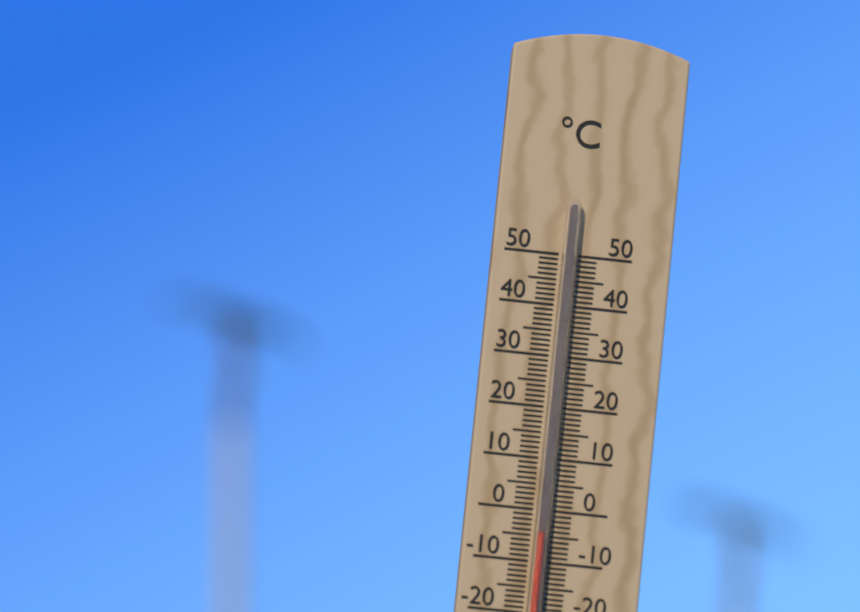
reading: -4 °C
